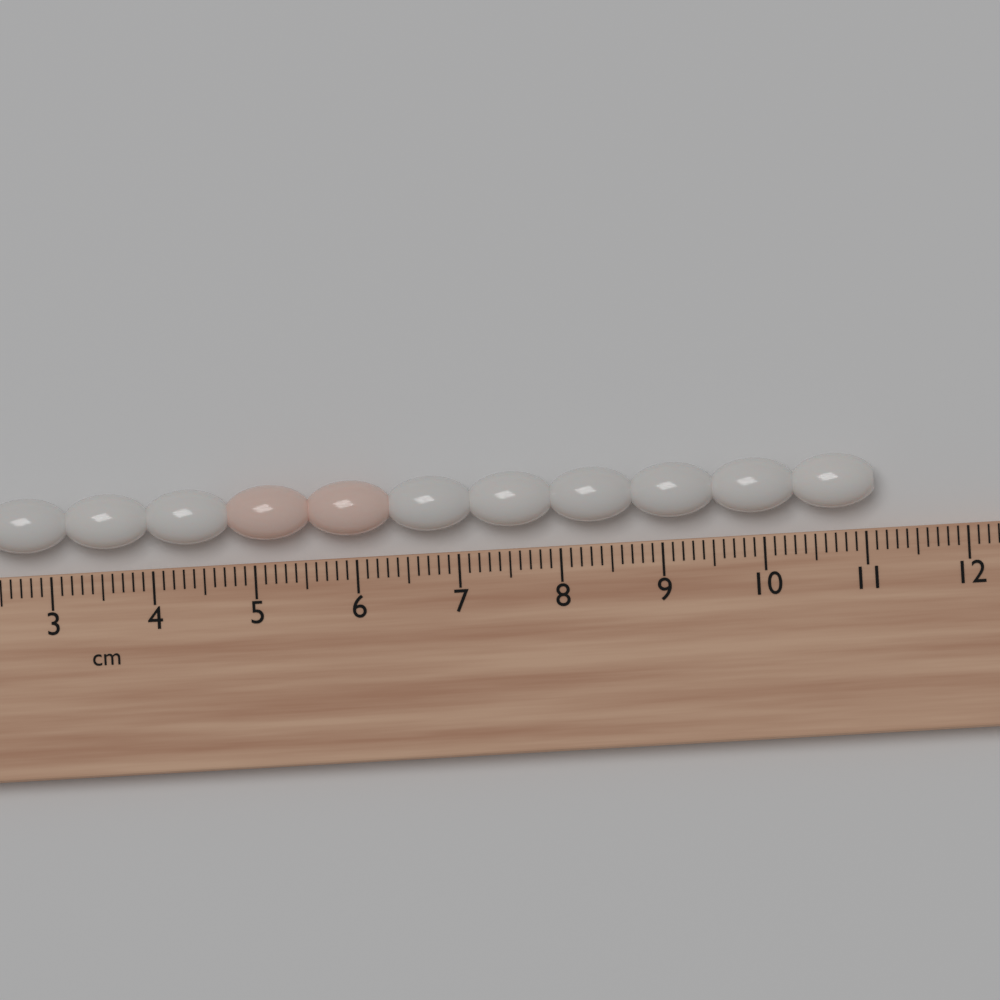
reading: 11.1 cm
